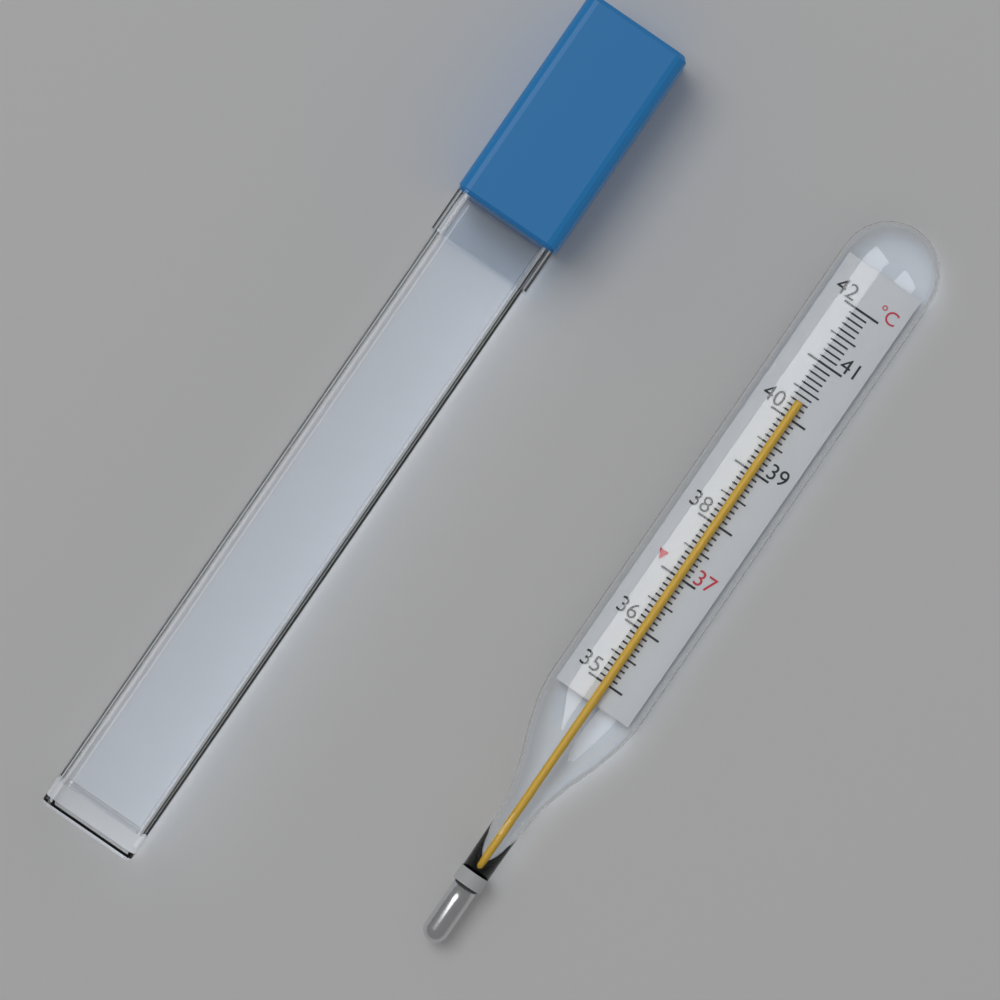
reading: 40.3 °C
